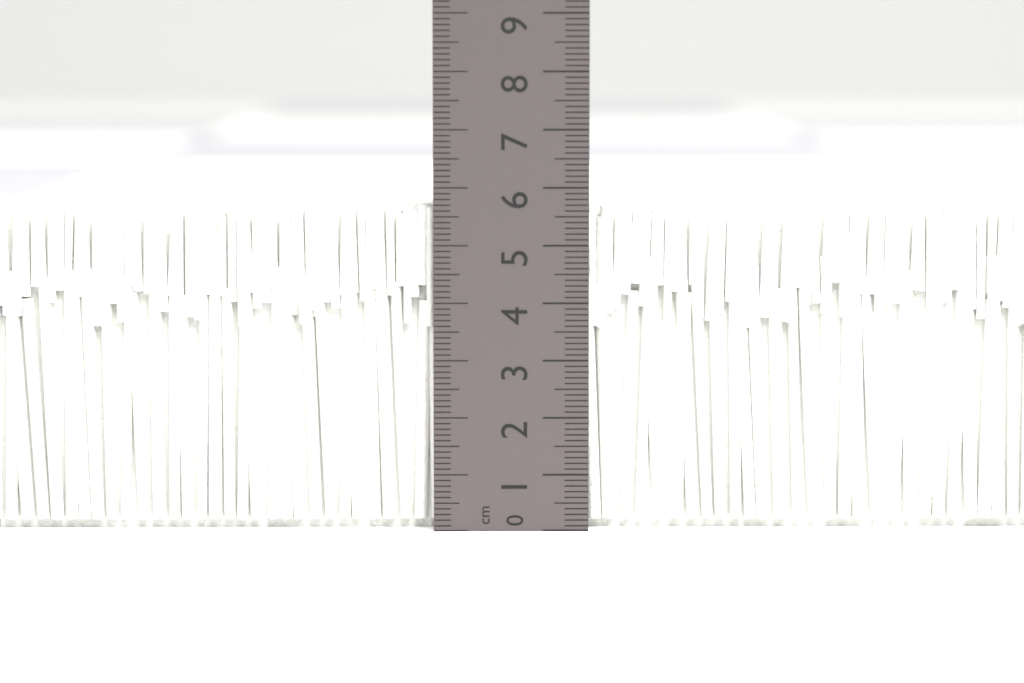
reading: 5.7 cm
